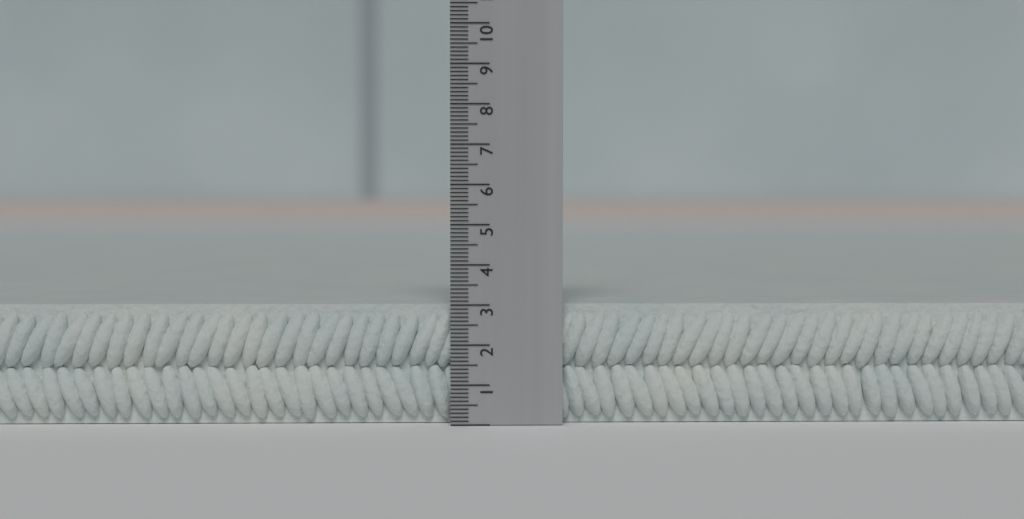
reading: 3.0 (no unit)
